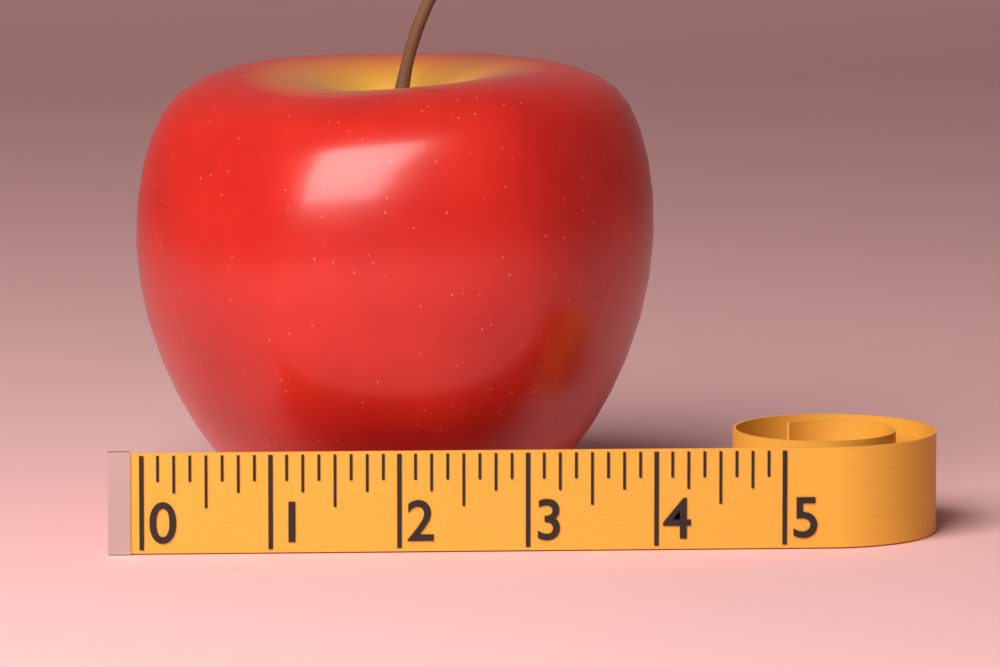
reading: 4.125 (no unit)
